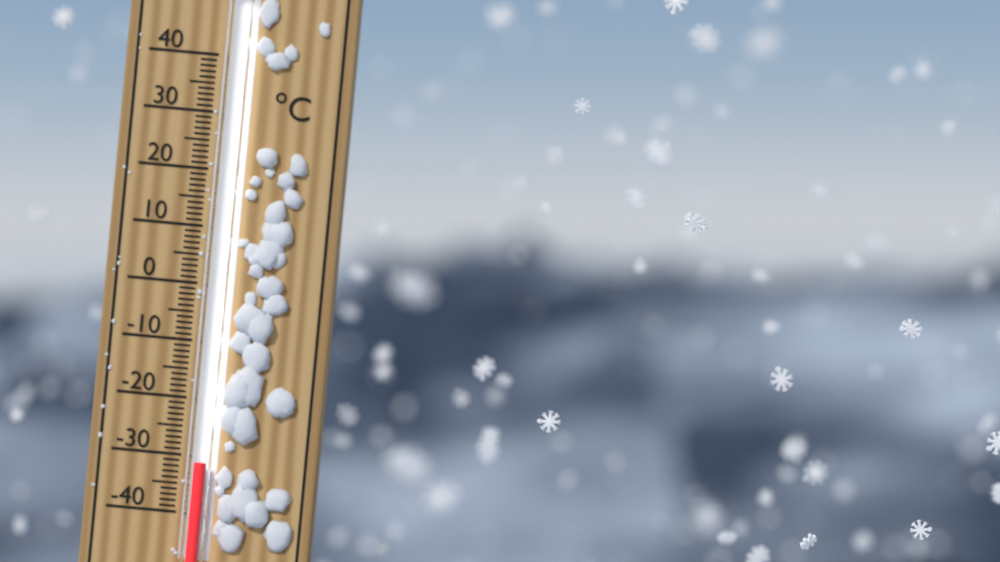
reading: -31 °C
